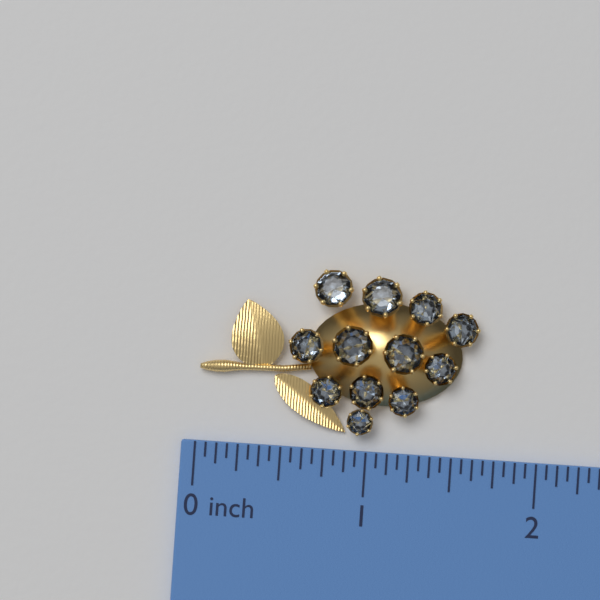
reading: 1.6250 inch
